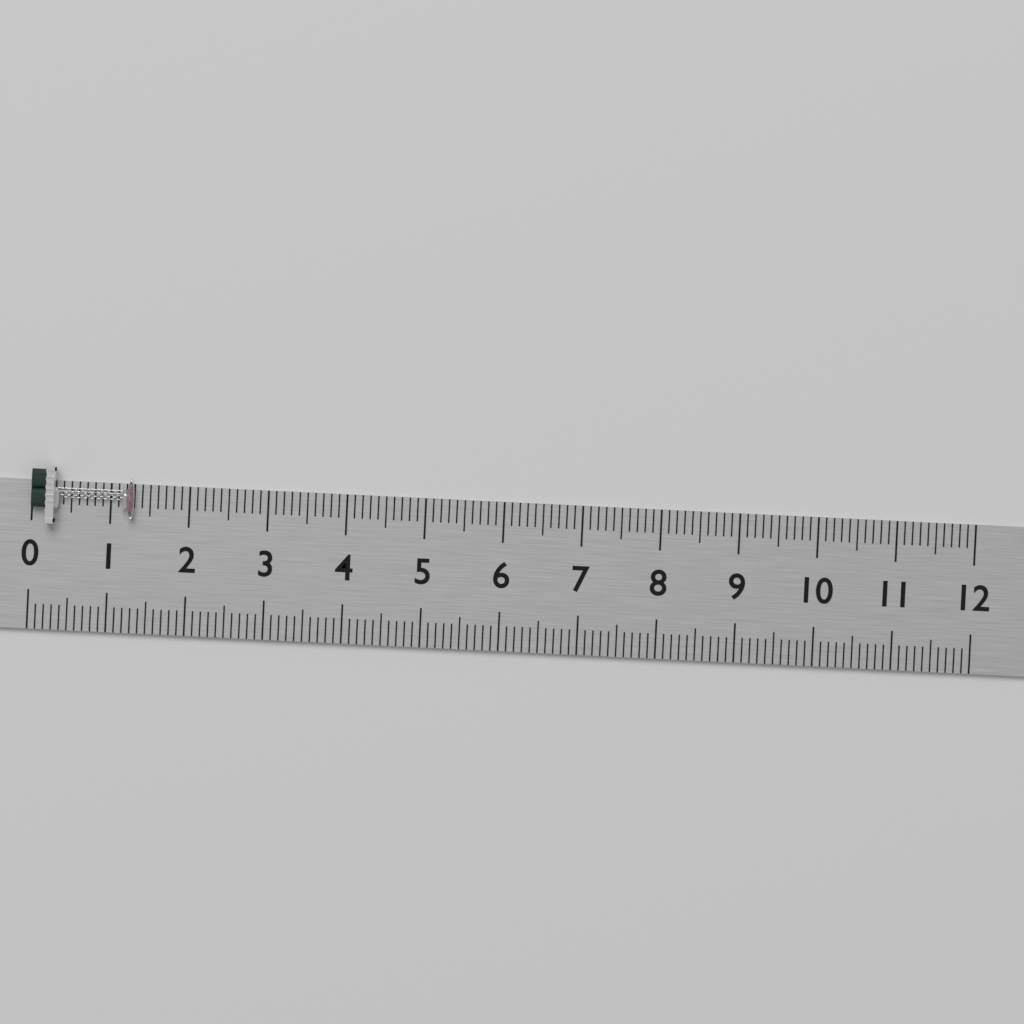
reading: 1.3 (no unit)
